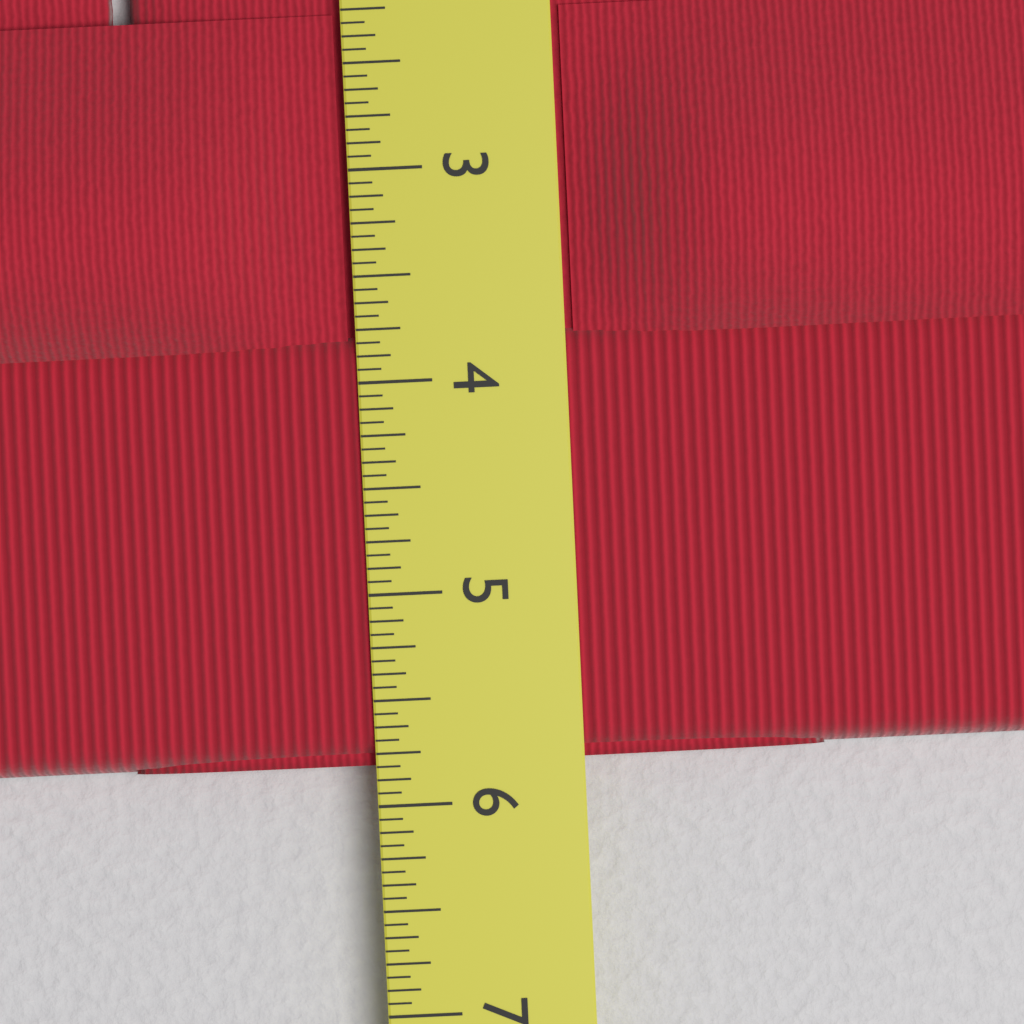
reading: 5.8125 in
